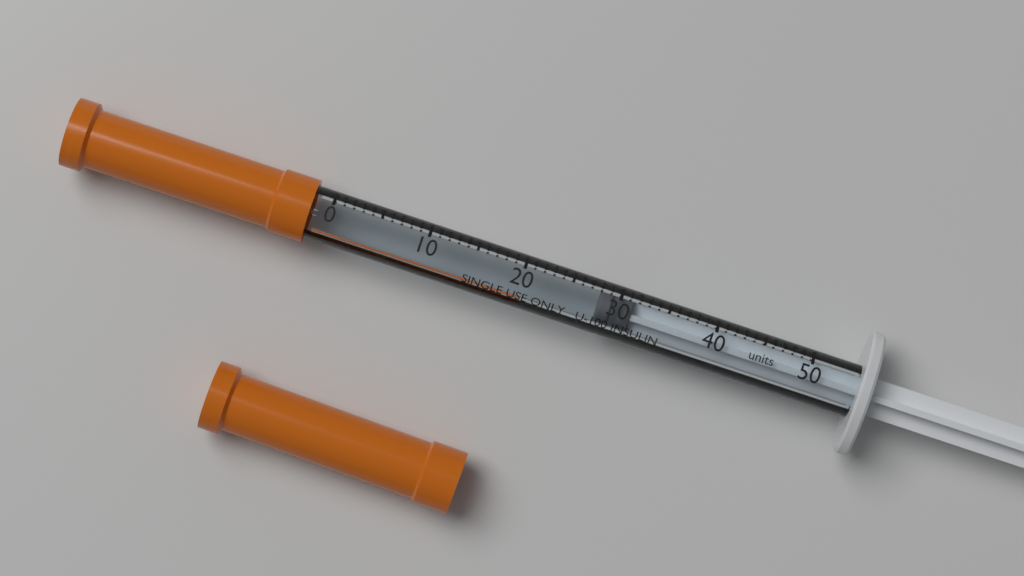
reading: 28 units
